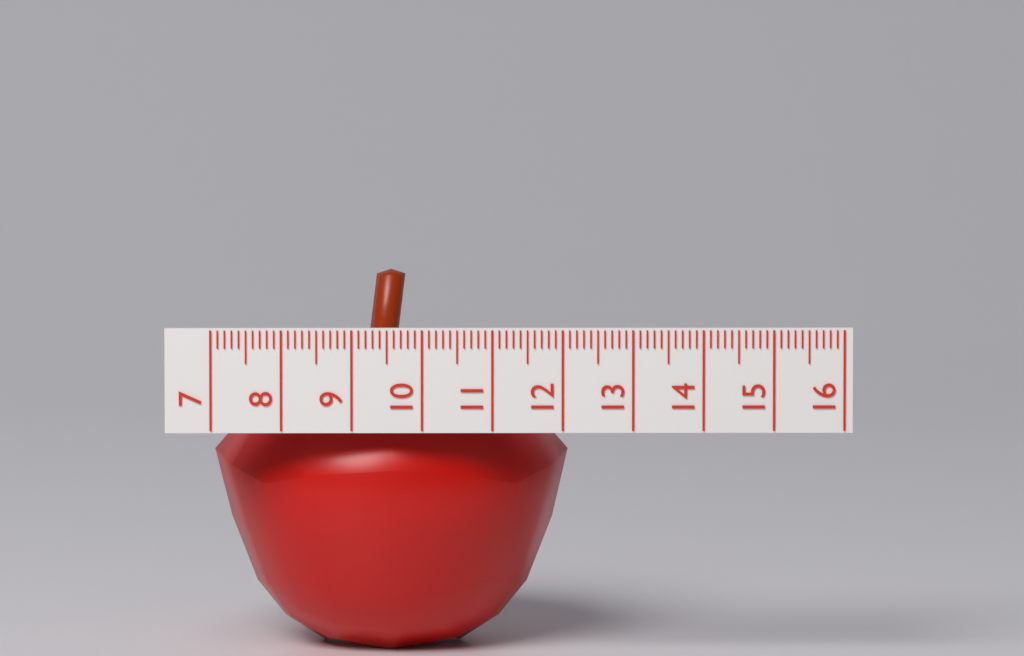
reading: 12.1 (no unit)
